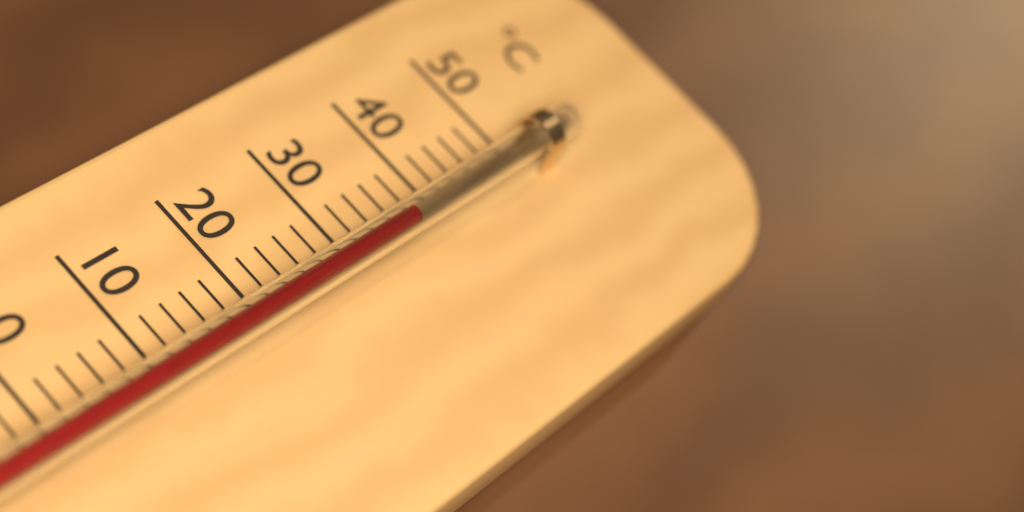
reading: 36 °C
